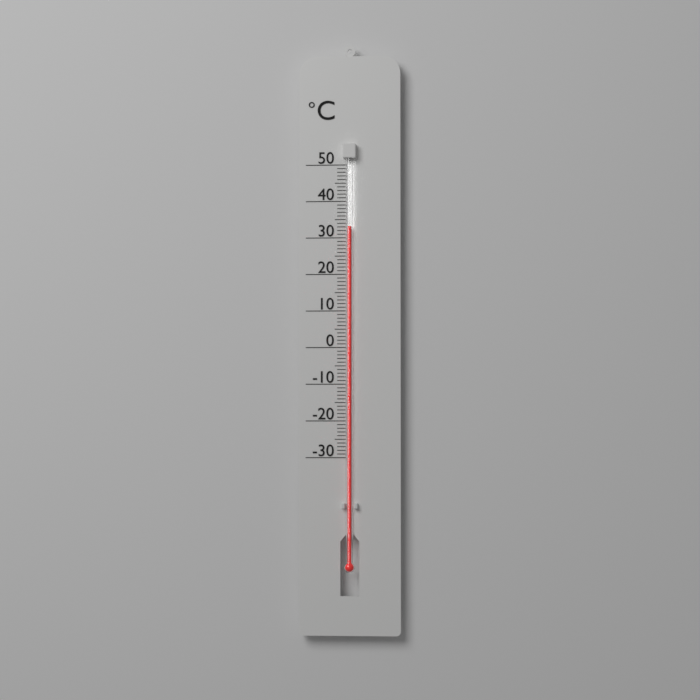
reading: 33 °C
